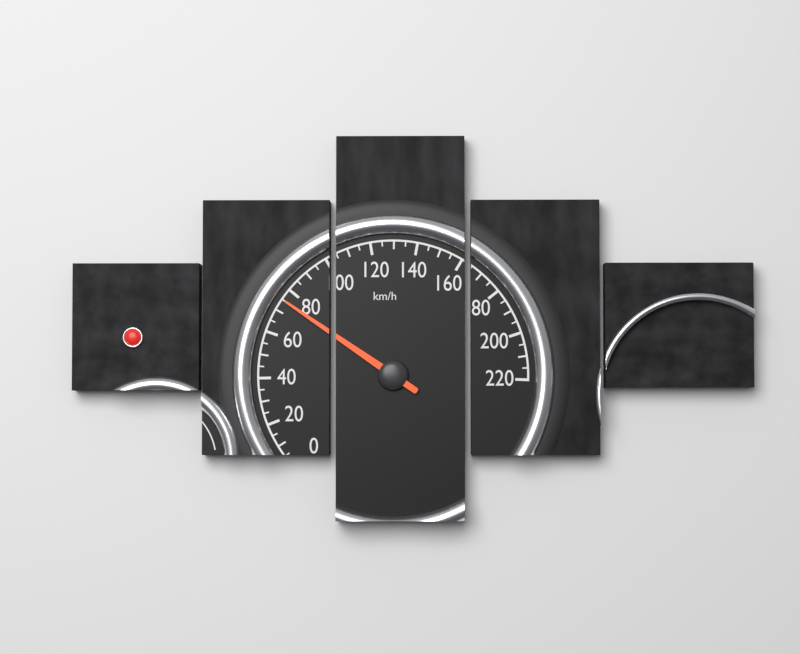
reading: 75 km/h
